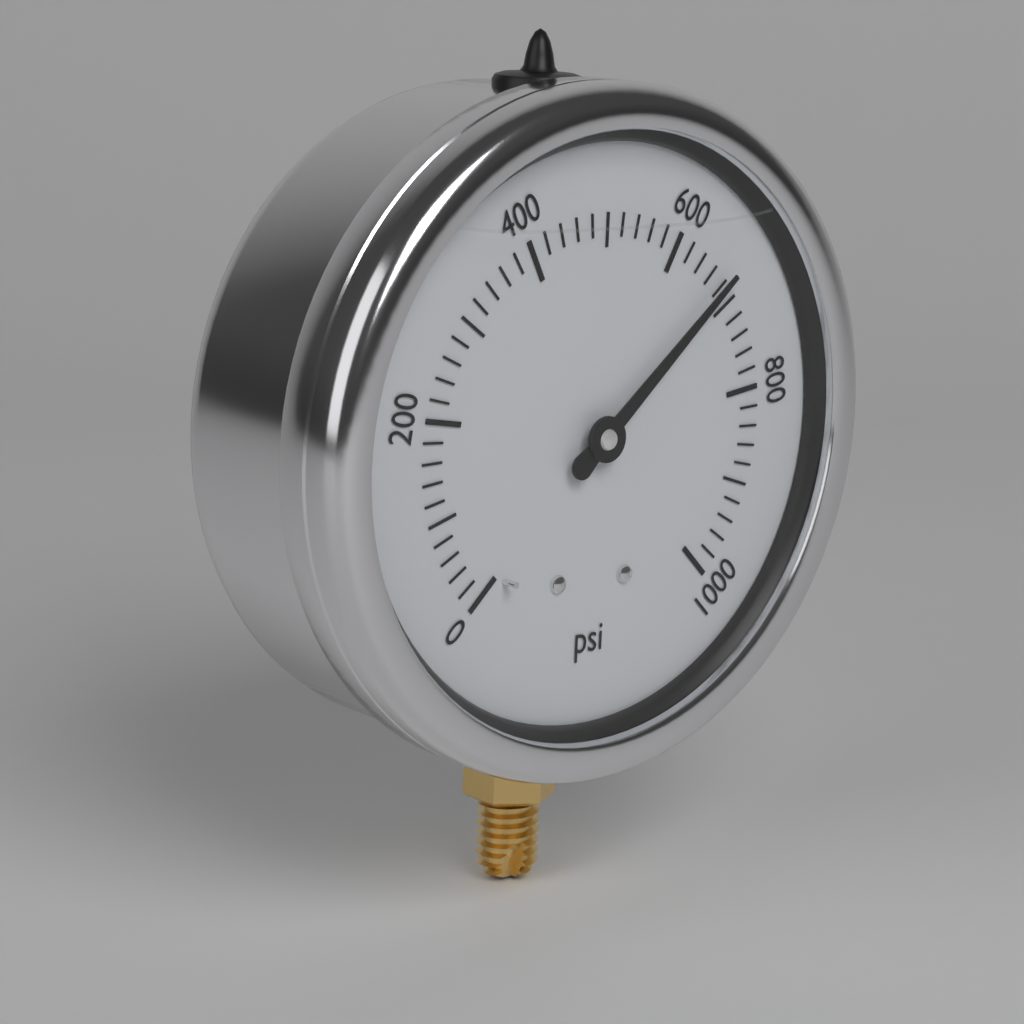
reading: 680 psi
